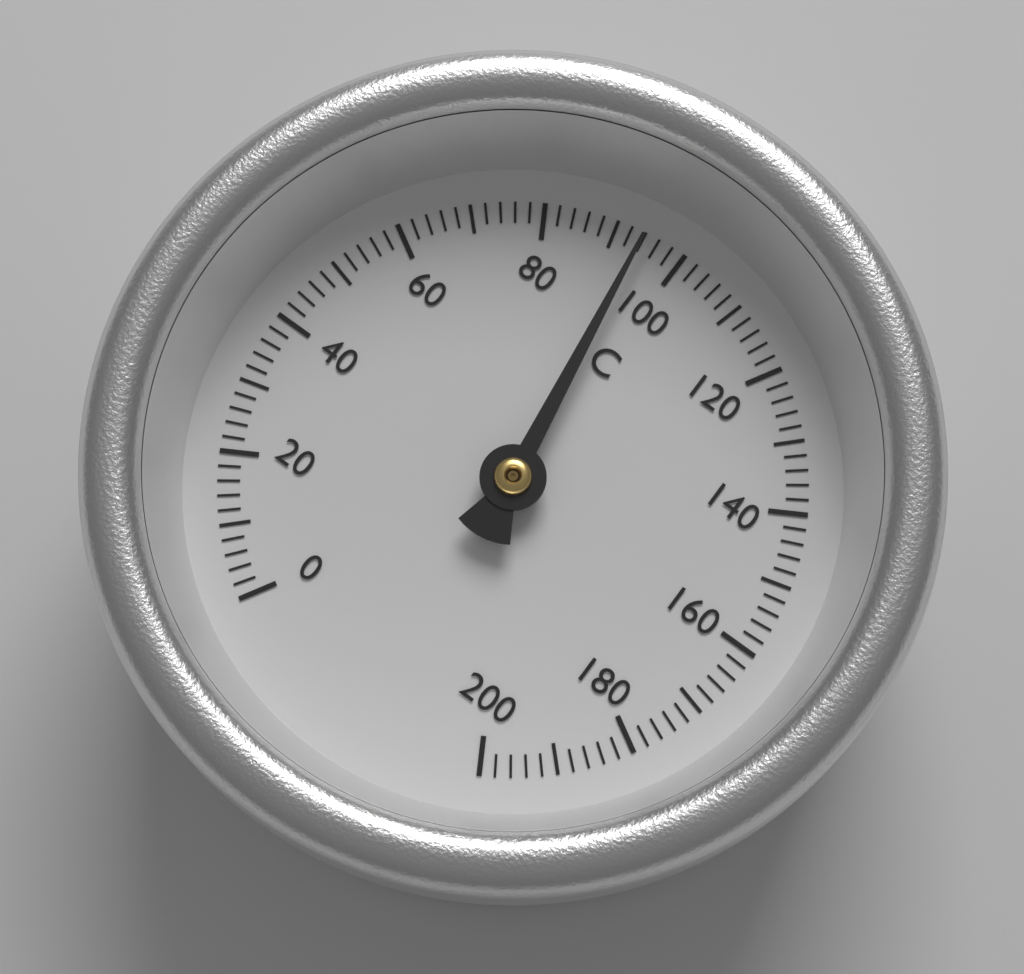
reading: 94 °C
